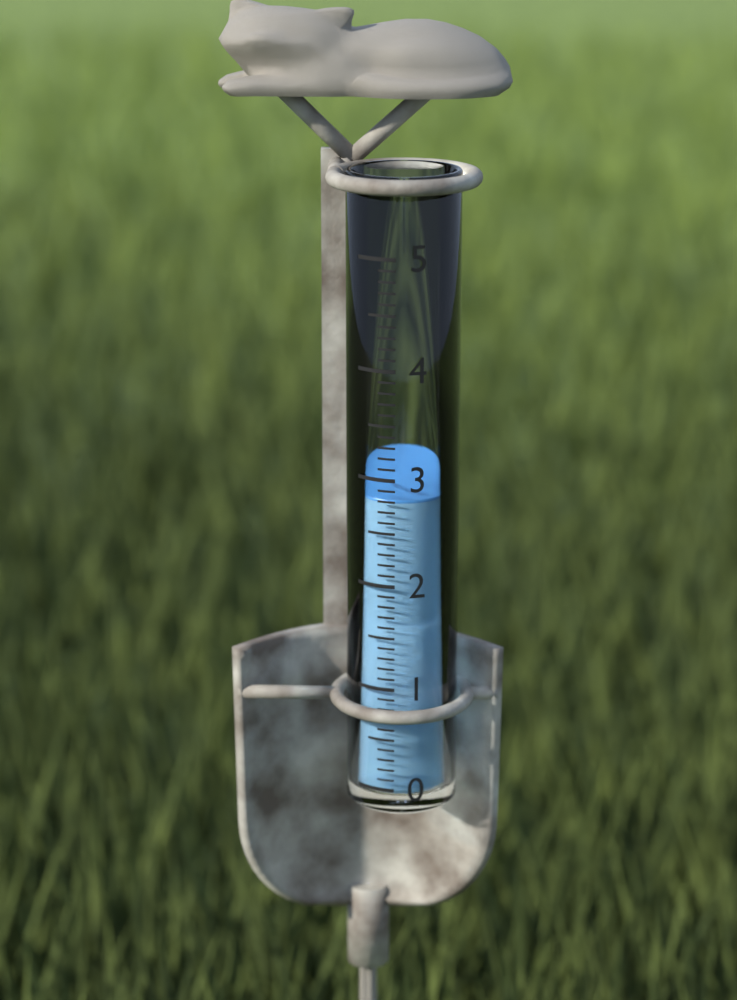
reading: 2.8 (no unit)
